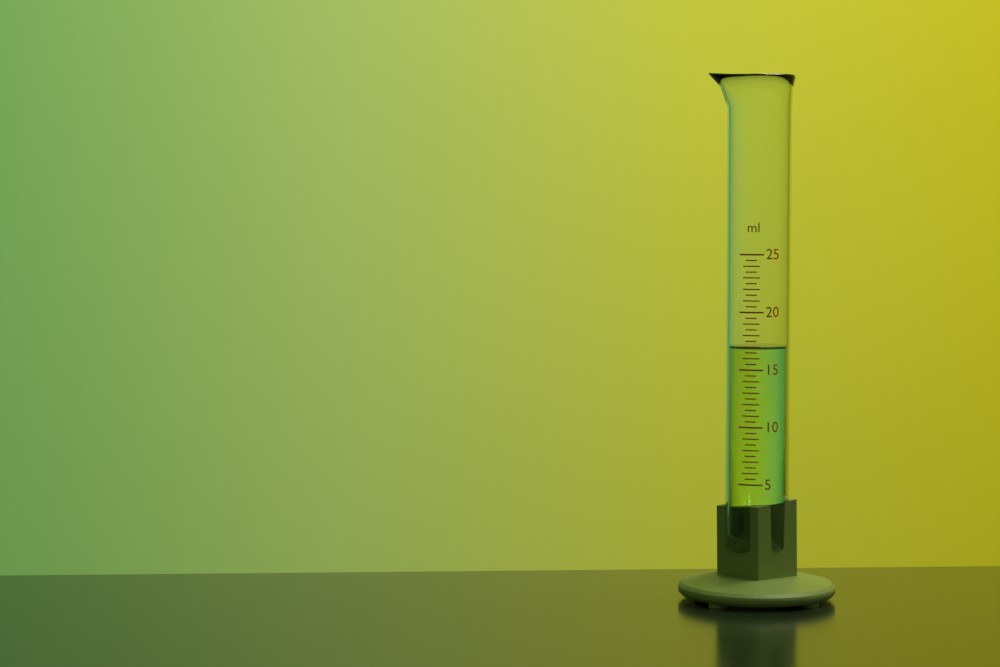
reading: 17.0 ml
